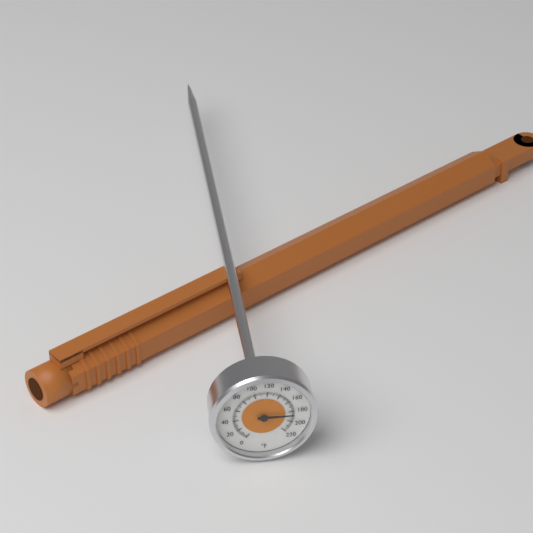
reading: 186 °F
